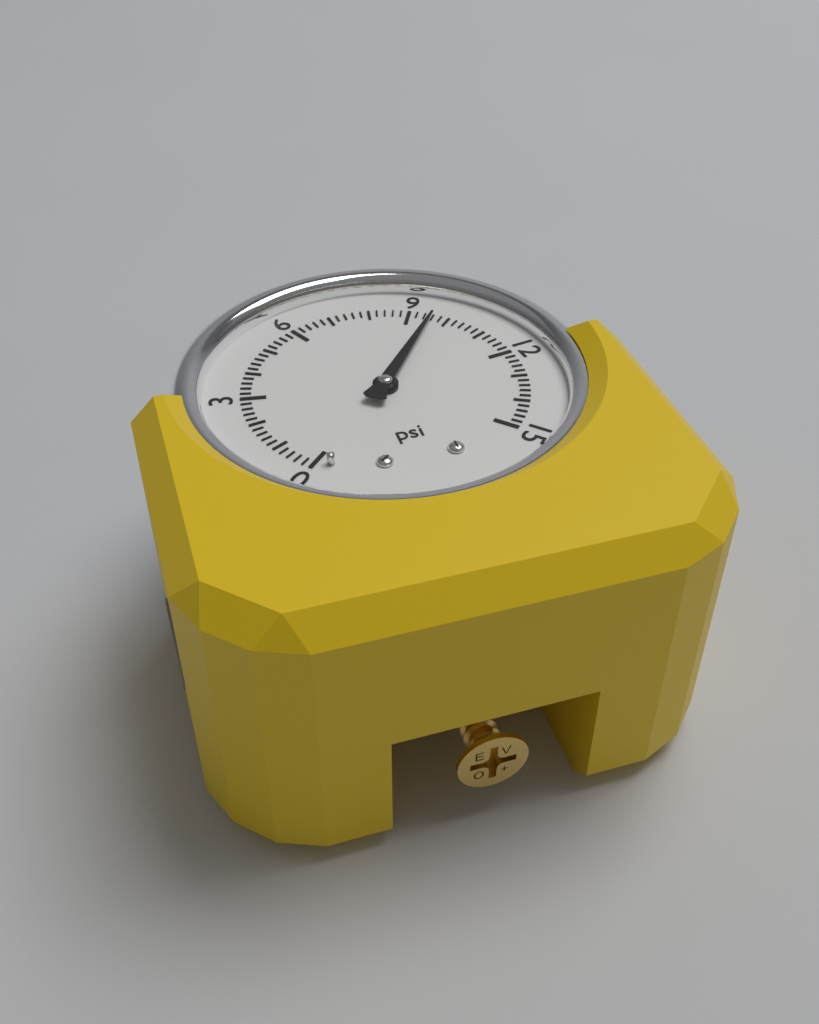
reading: 9.6 psi
